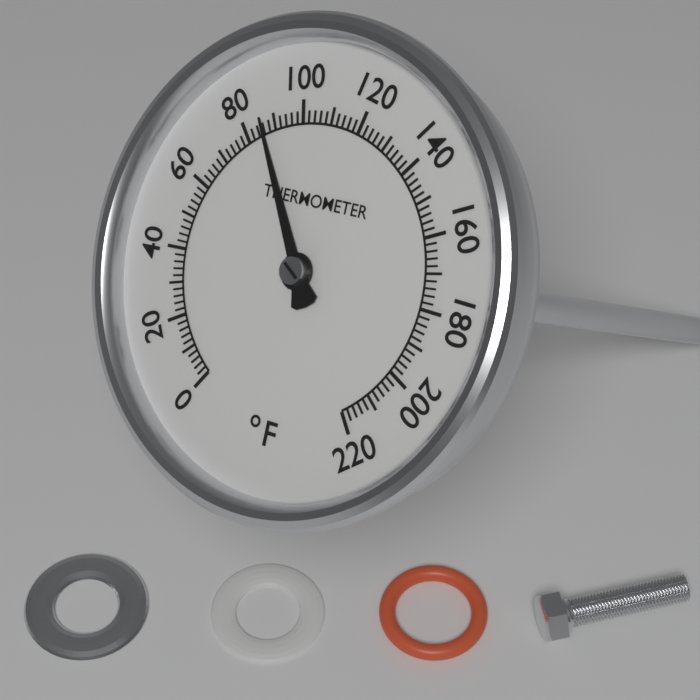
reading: 86 °F
